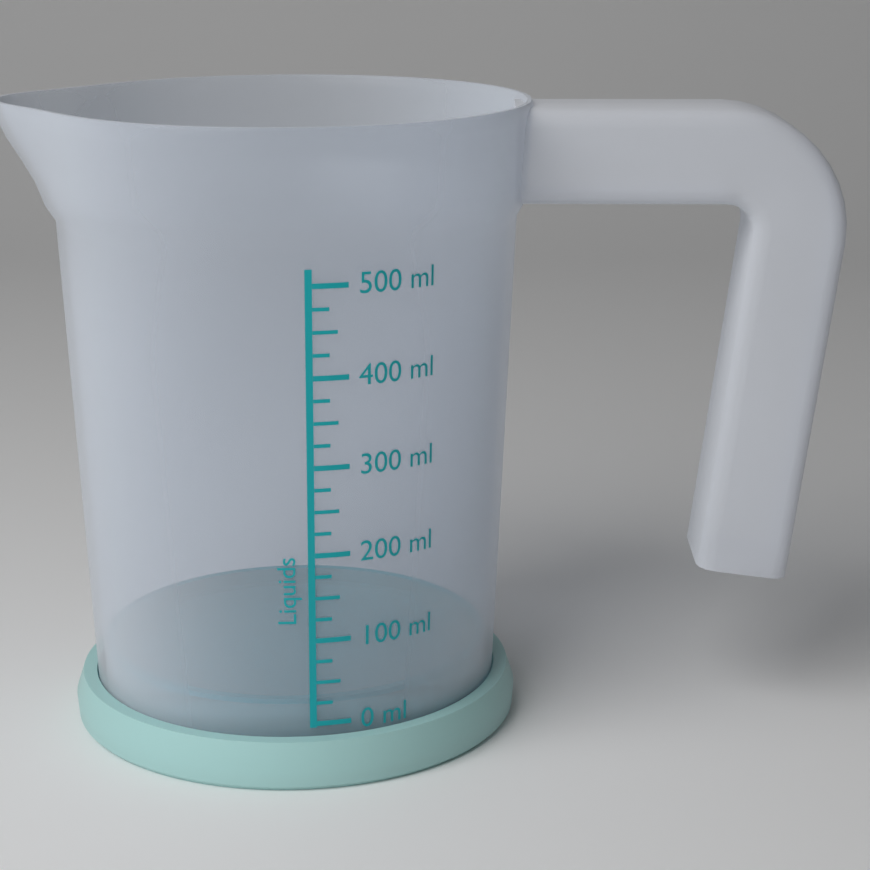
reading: 25 ml
